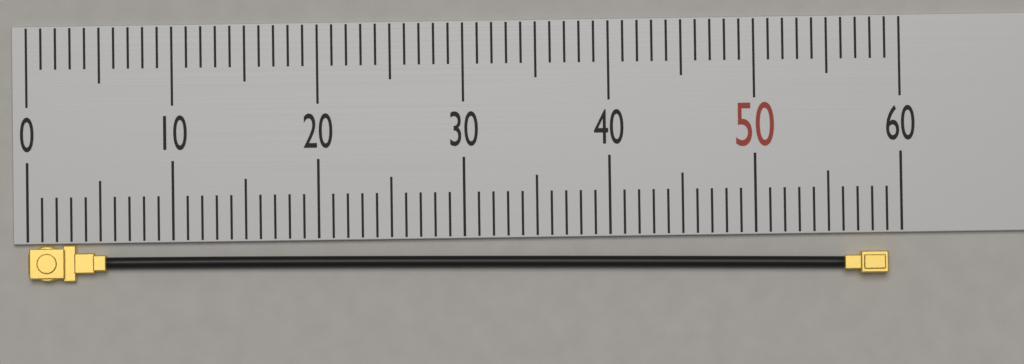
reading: 59 (no unit)
